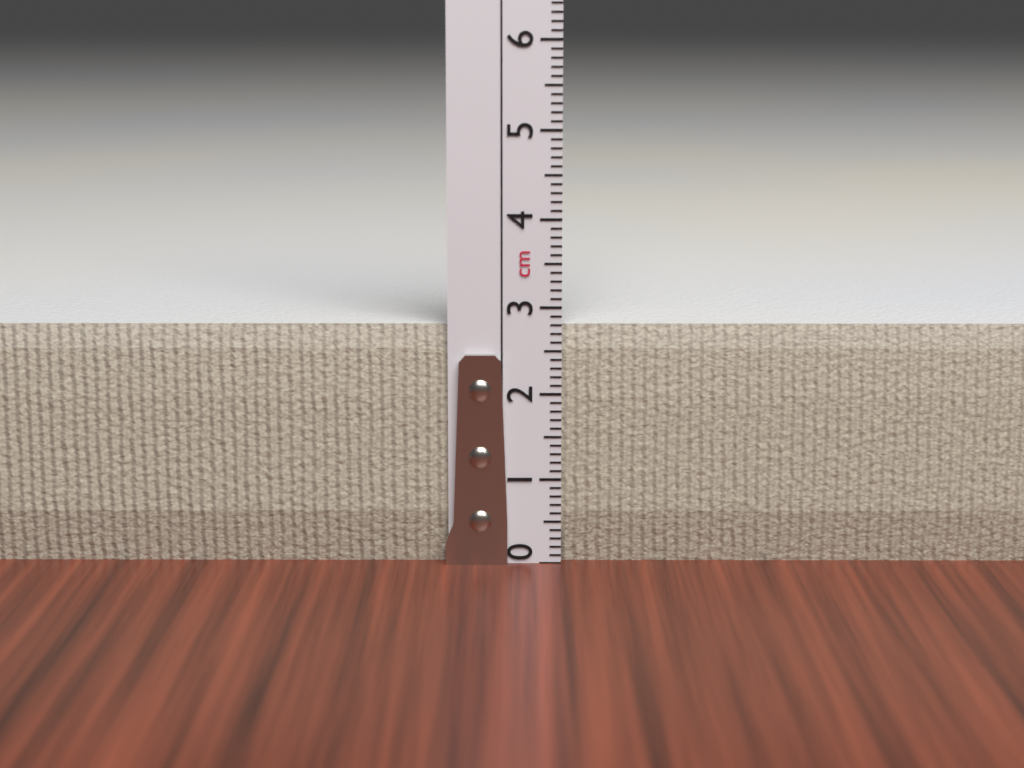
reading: 2.8 cm
